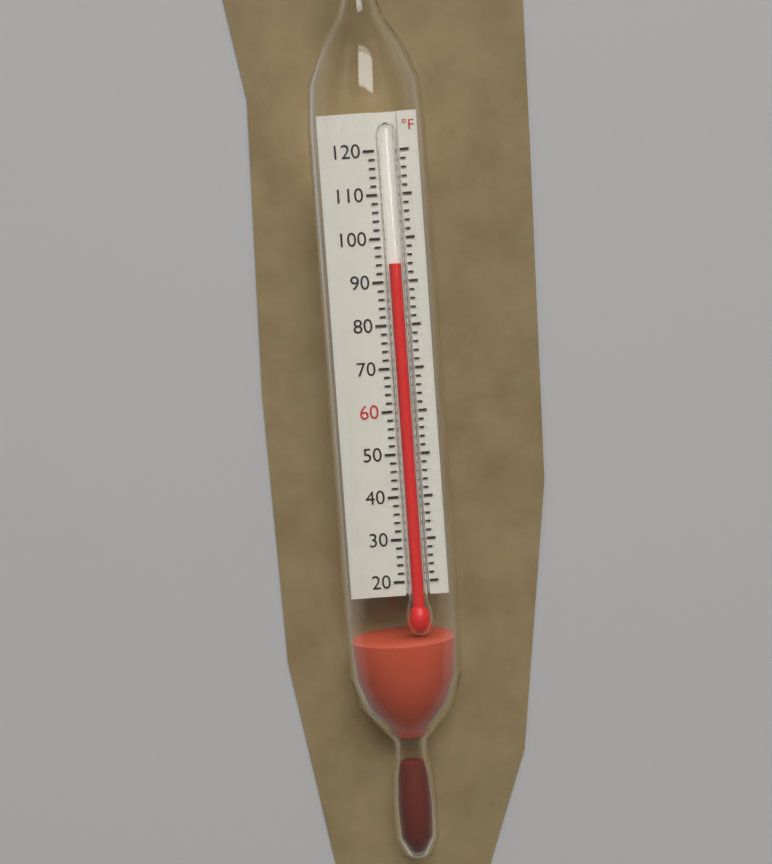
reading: 94 °F
